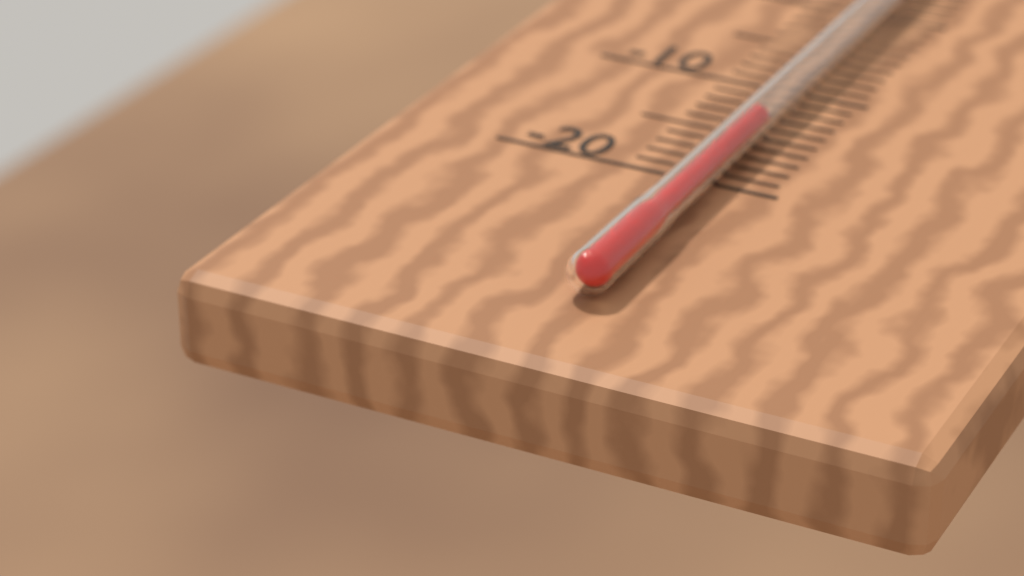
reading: -15 °C
